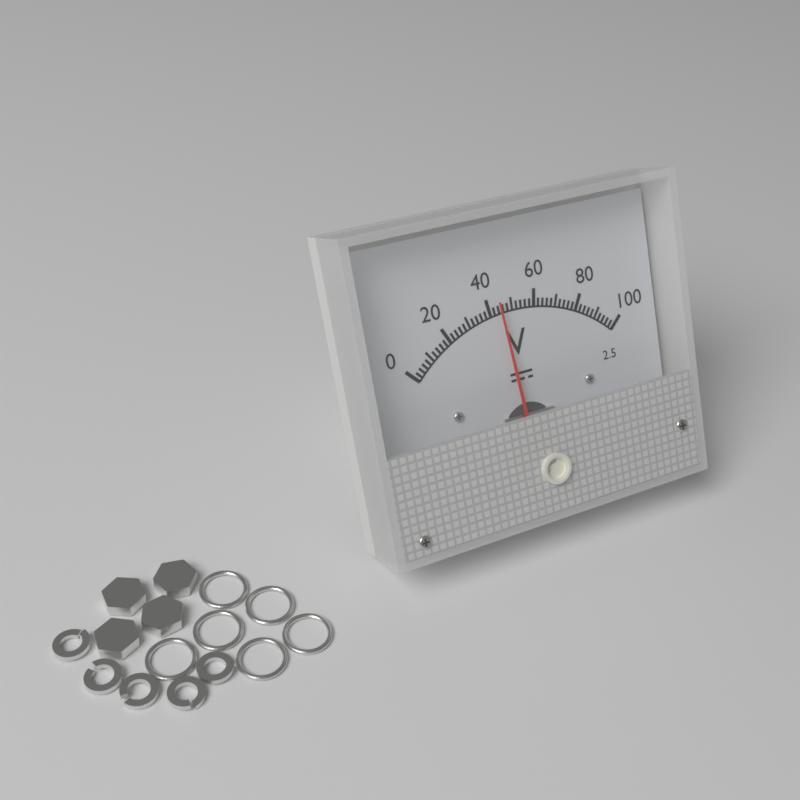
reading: 44 V
